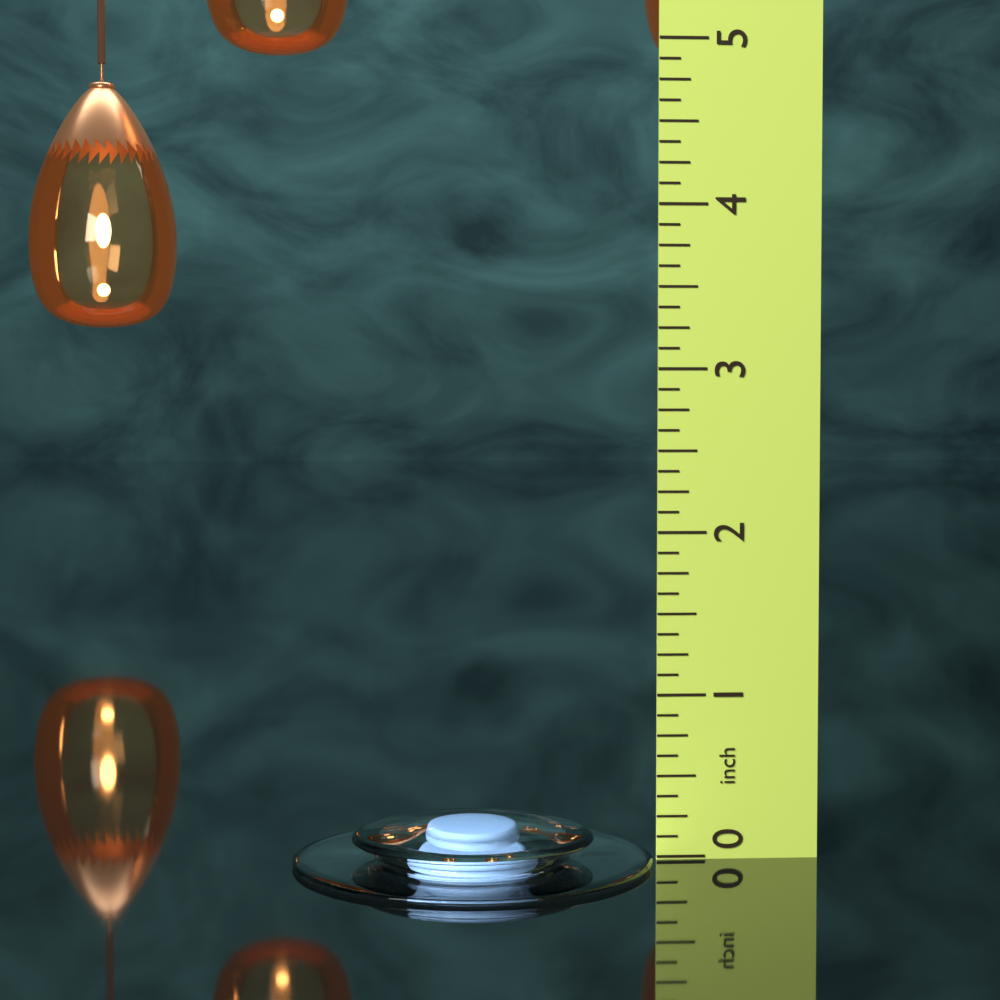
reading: 0.250 in
